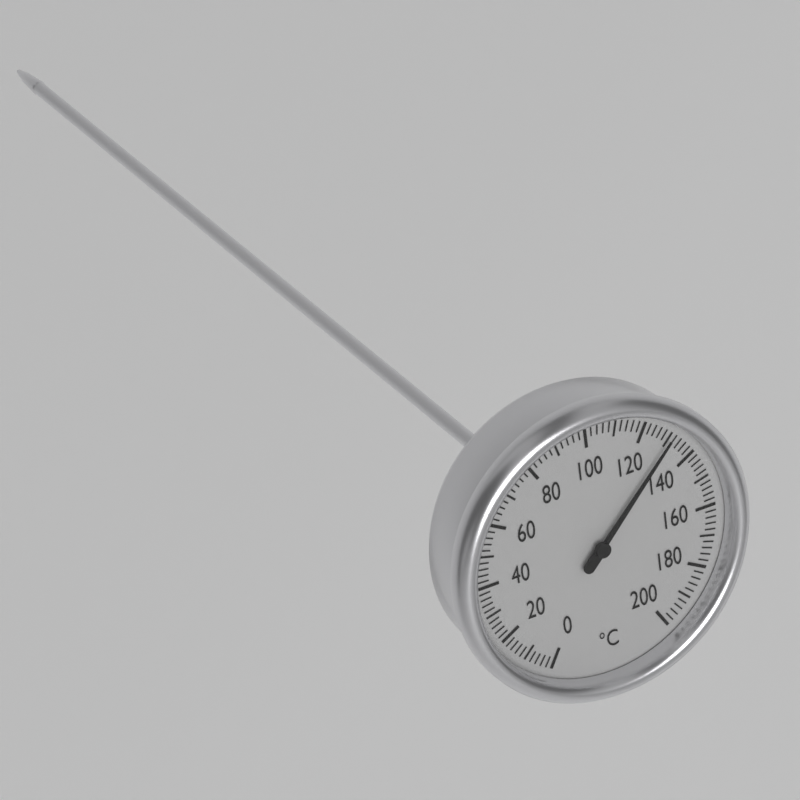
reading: 130 °C
